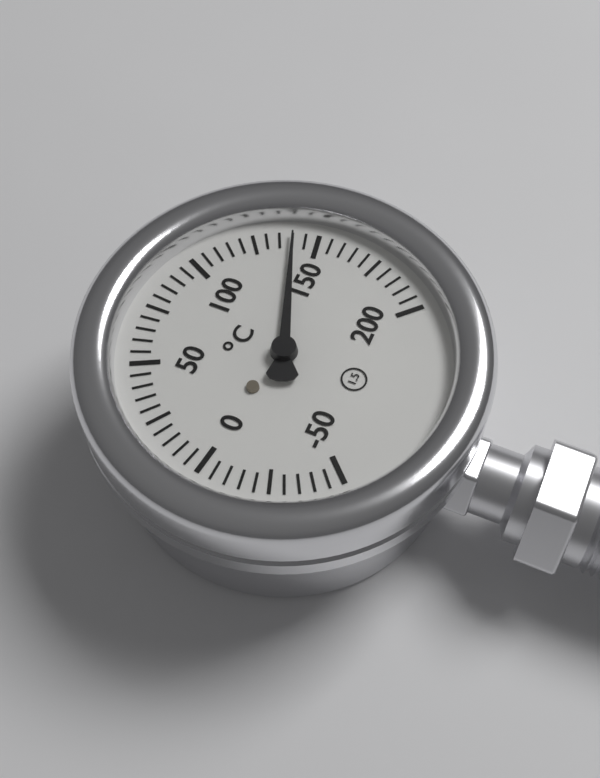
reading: 140 °C
